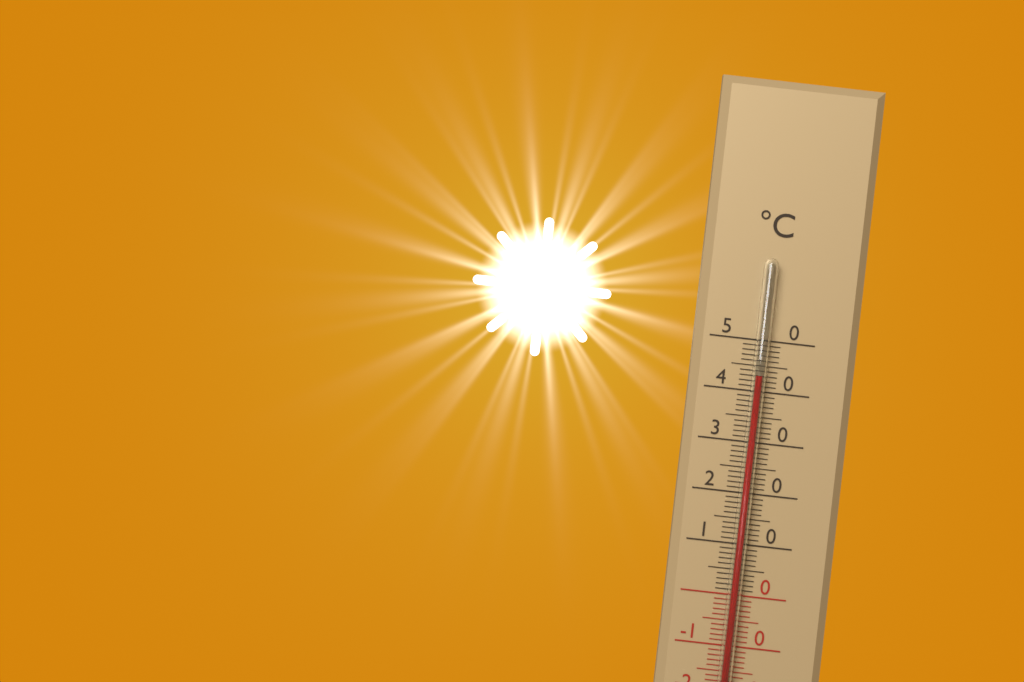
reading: 43 °C
